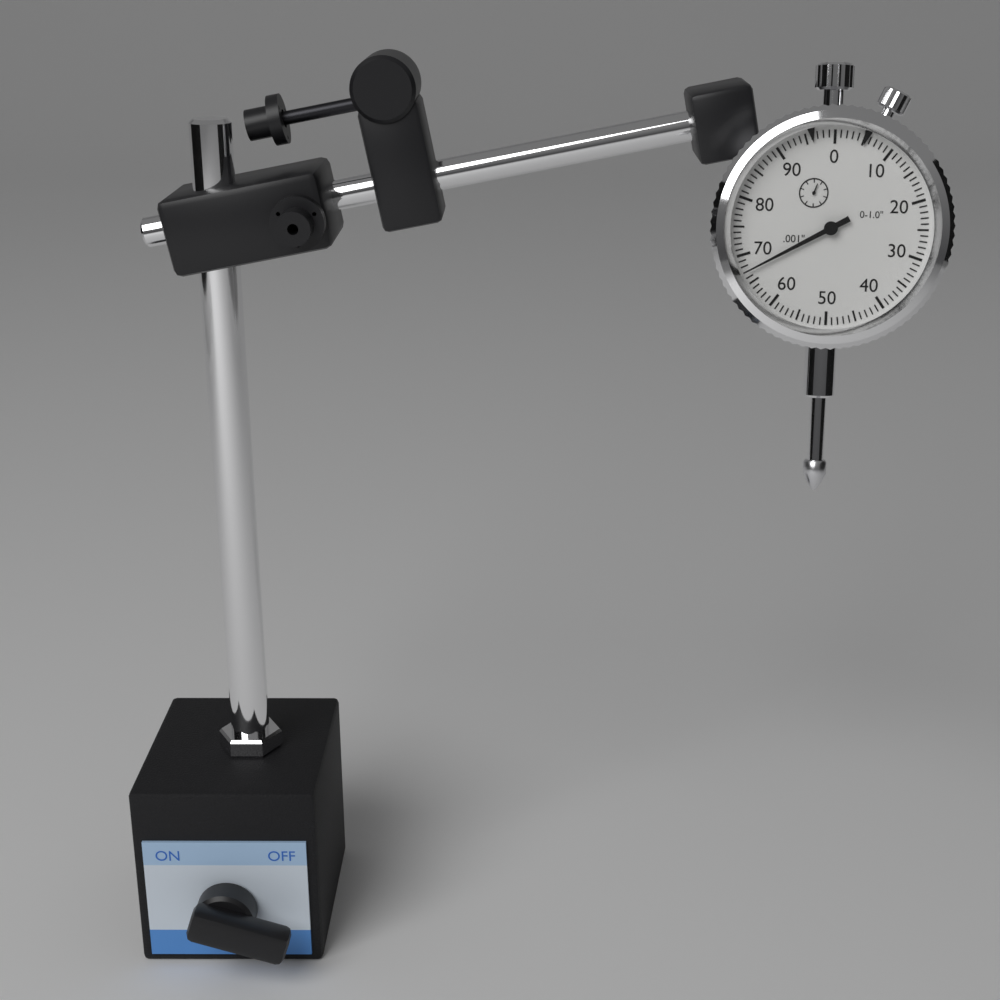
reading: 0.067 in
